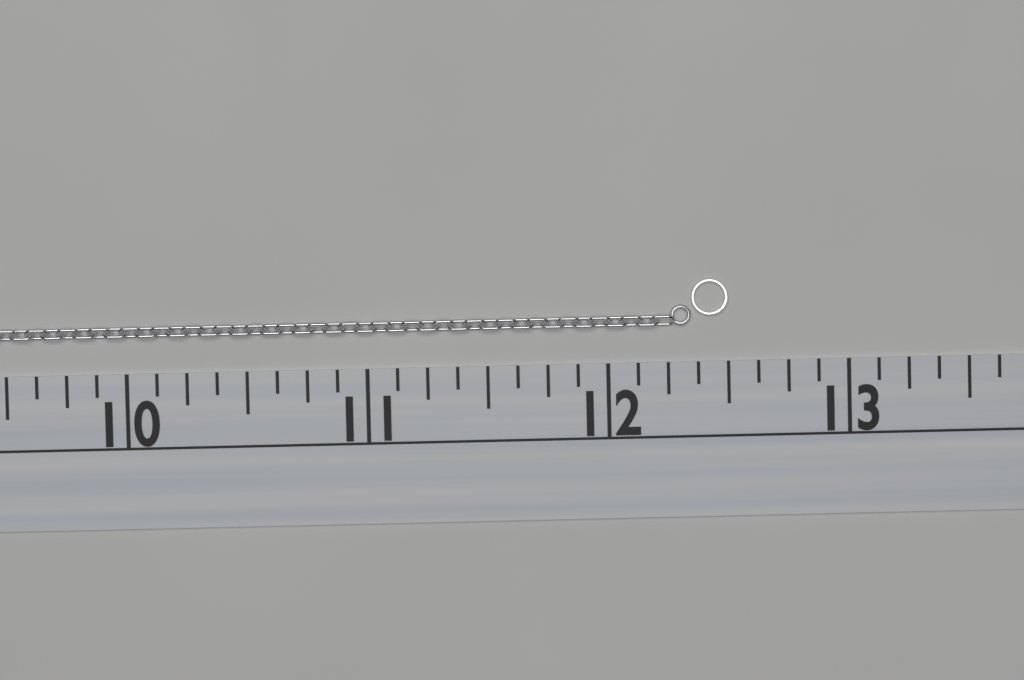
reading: 12.500 (no unit)
